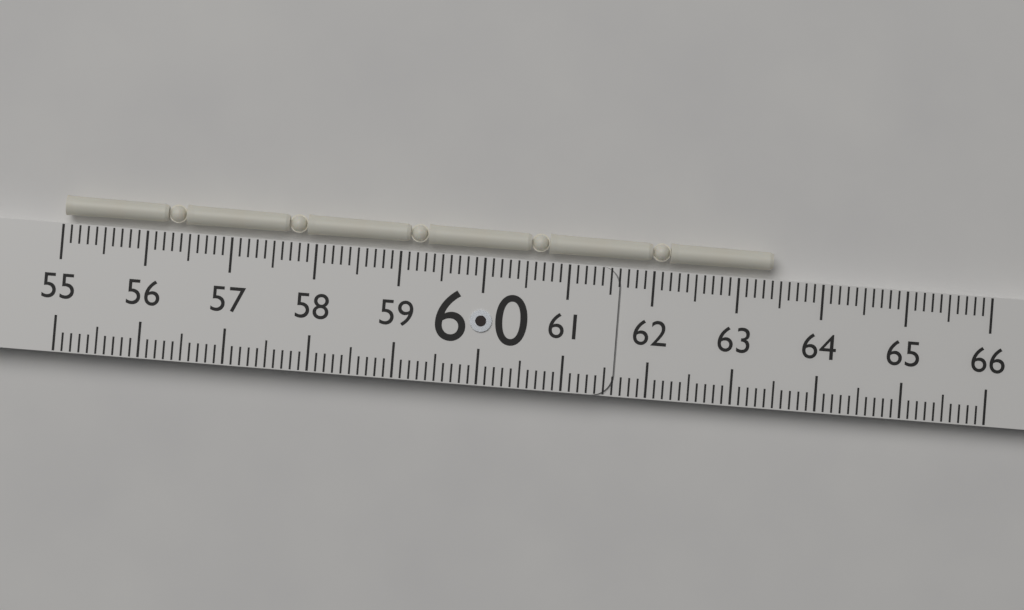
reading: 63.4 (no unit)
